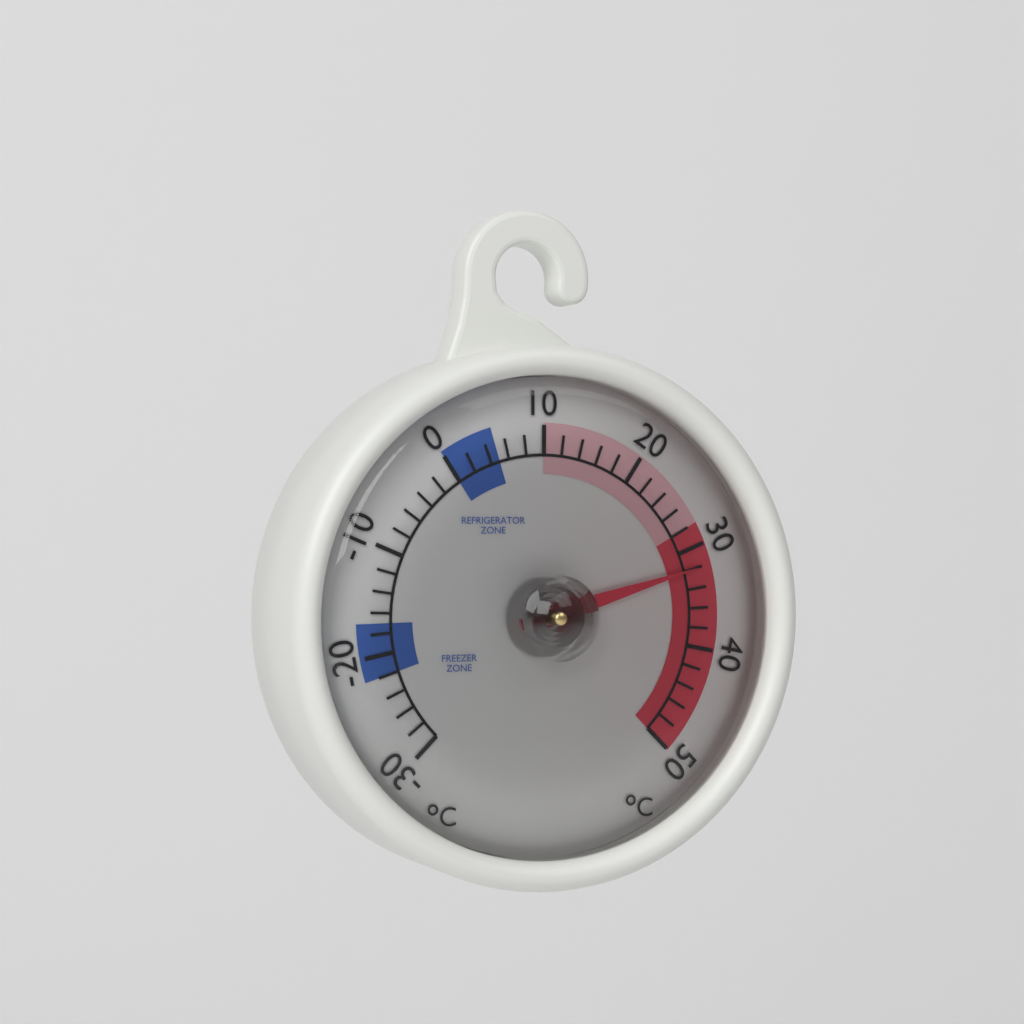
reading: 32 °C
